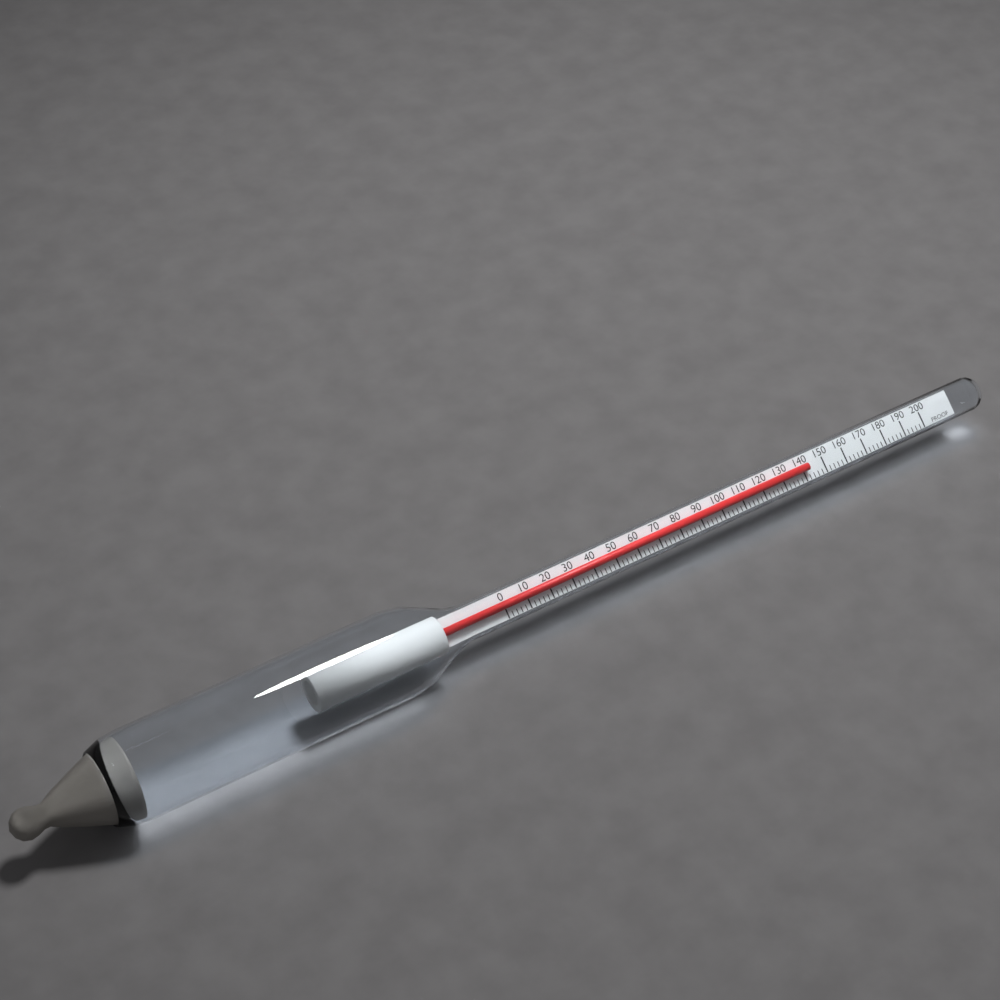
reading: 142 proof
